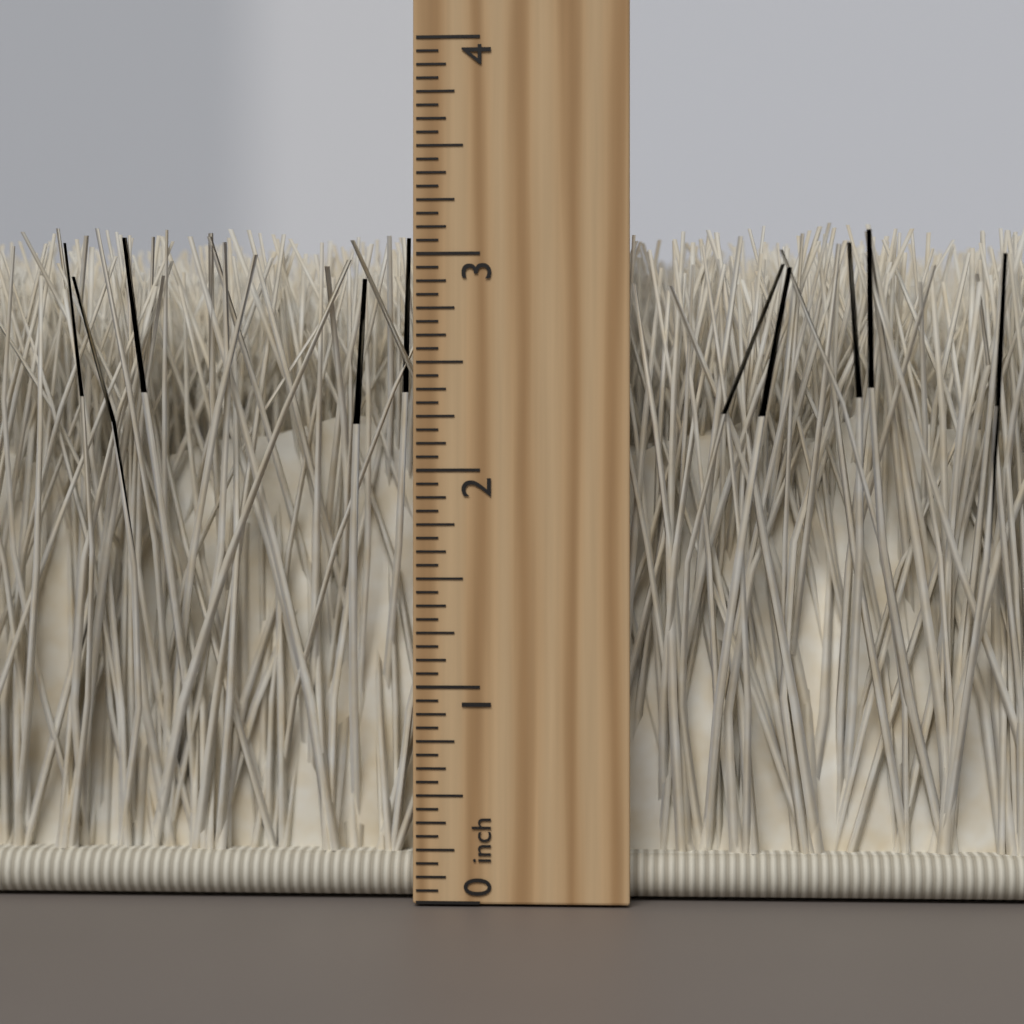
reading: 3.1250 inch
